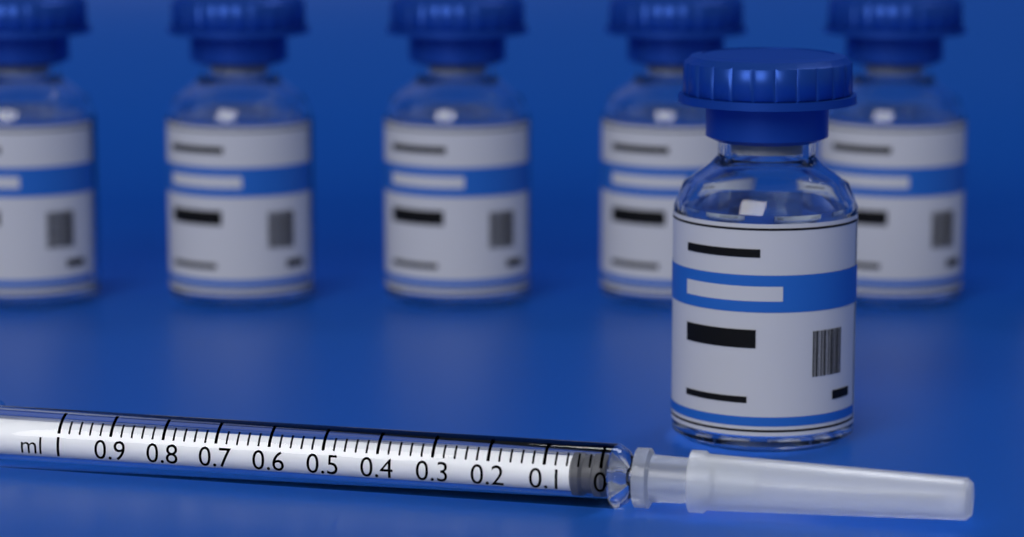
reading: 0.00 ml
